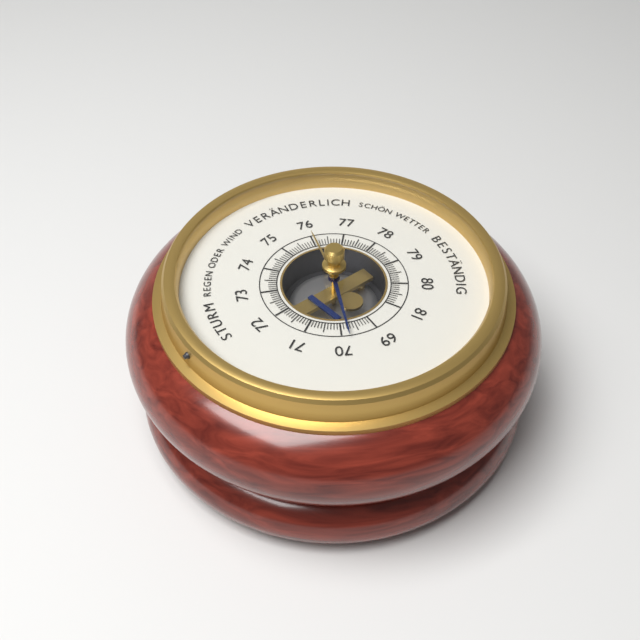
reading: 69.8 (no unit)
